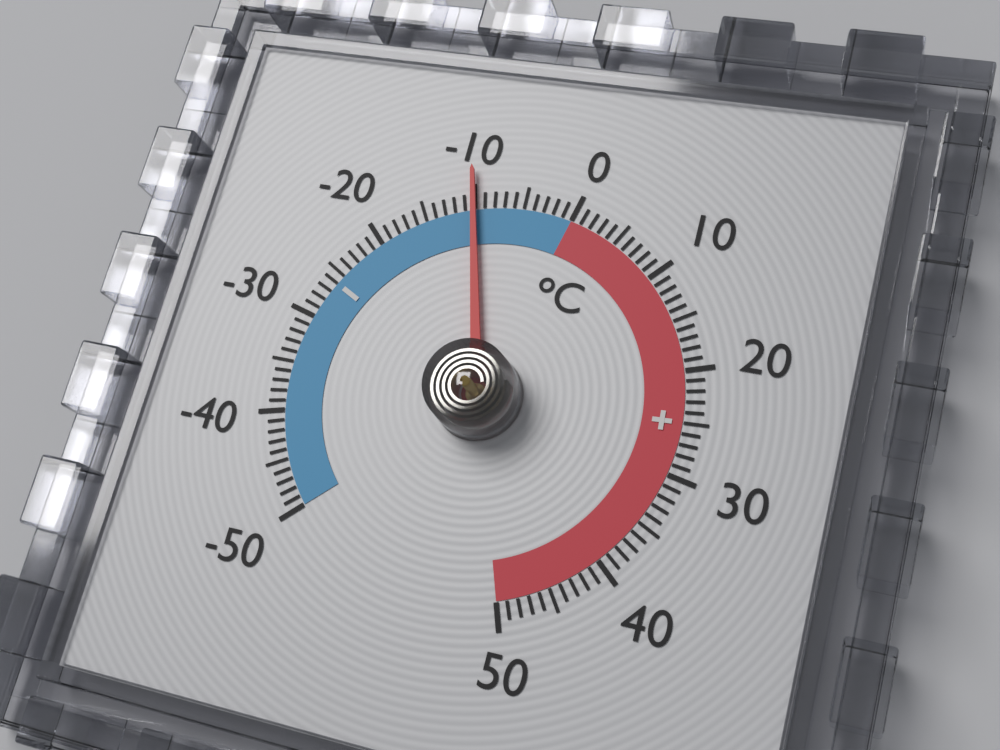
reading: -10 °C
